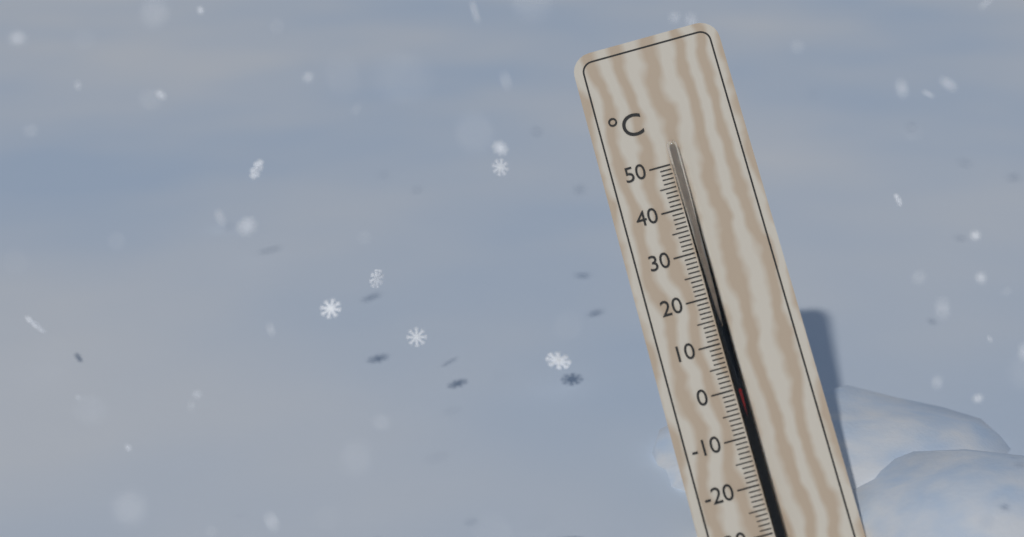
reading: 0 °C
